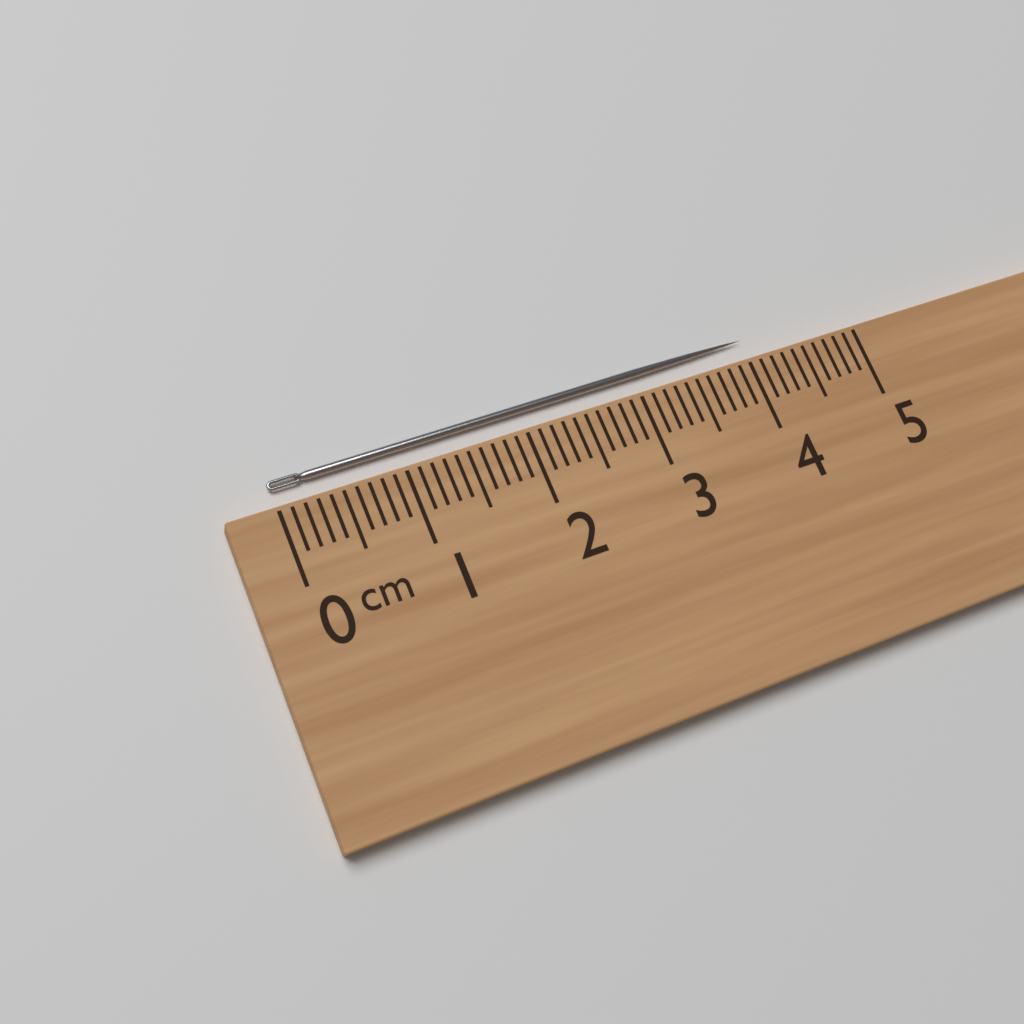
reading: 4.1 cm
